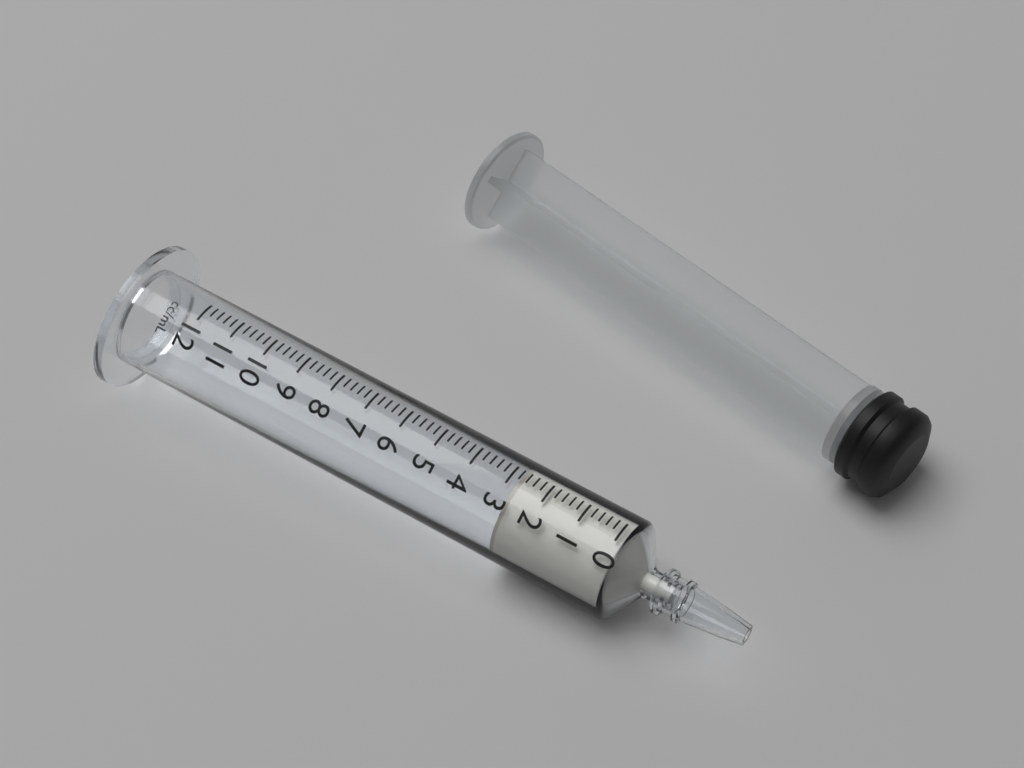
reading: 2.8 ml
